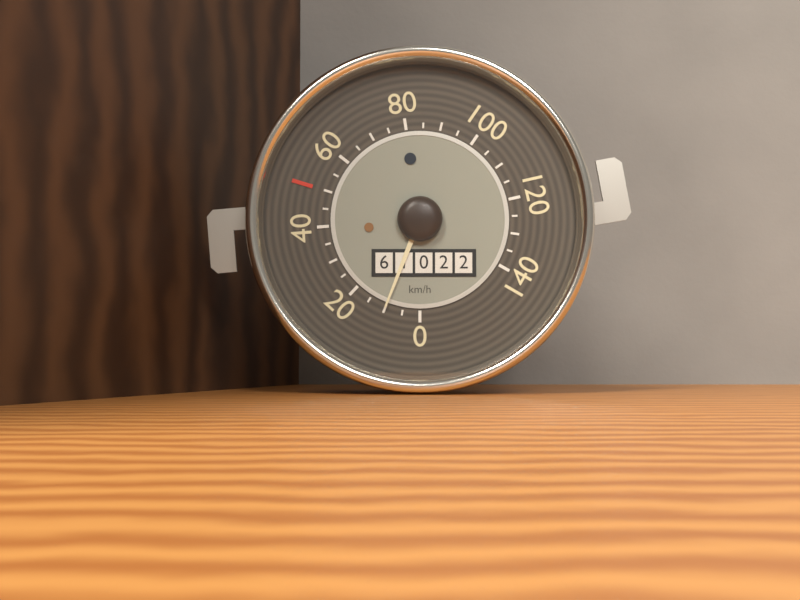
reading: 10 km/h
